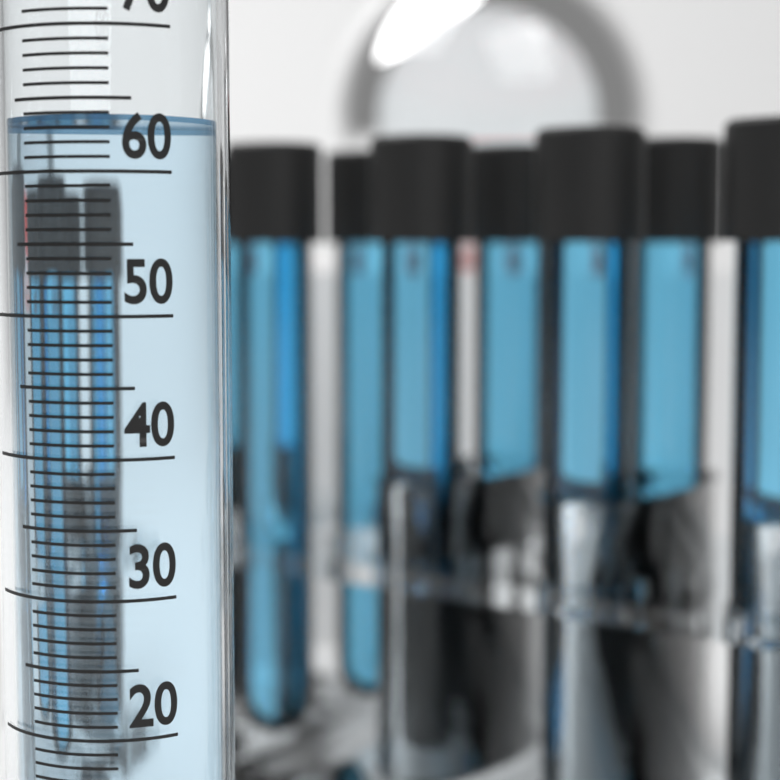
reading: 64 ml
